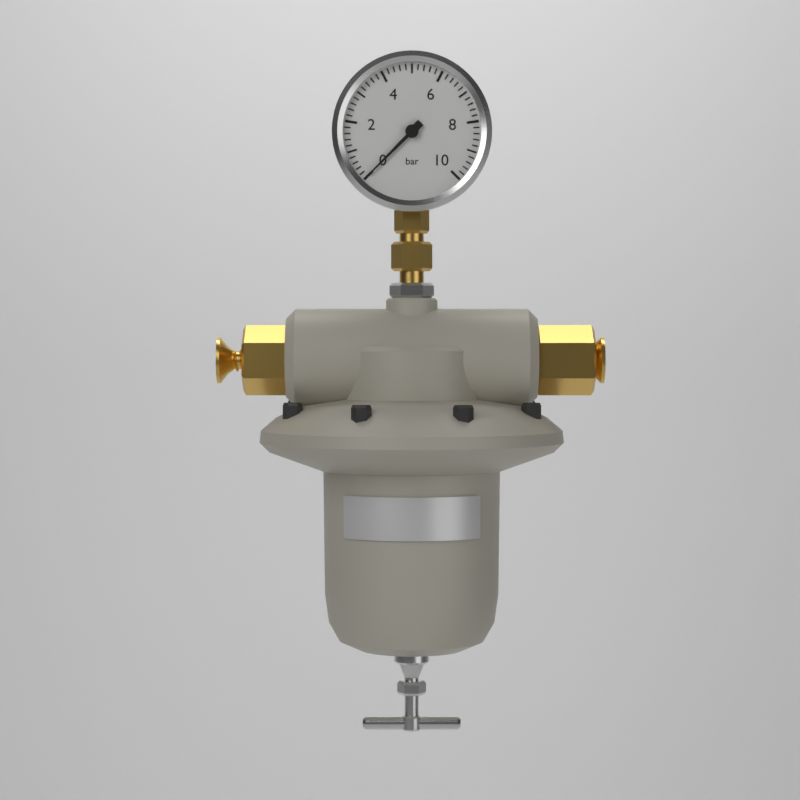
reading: 0.0 bar
